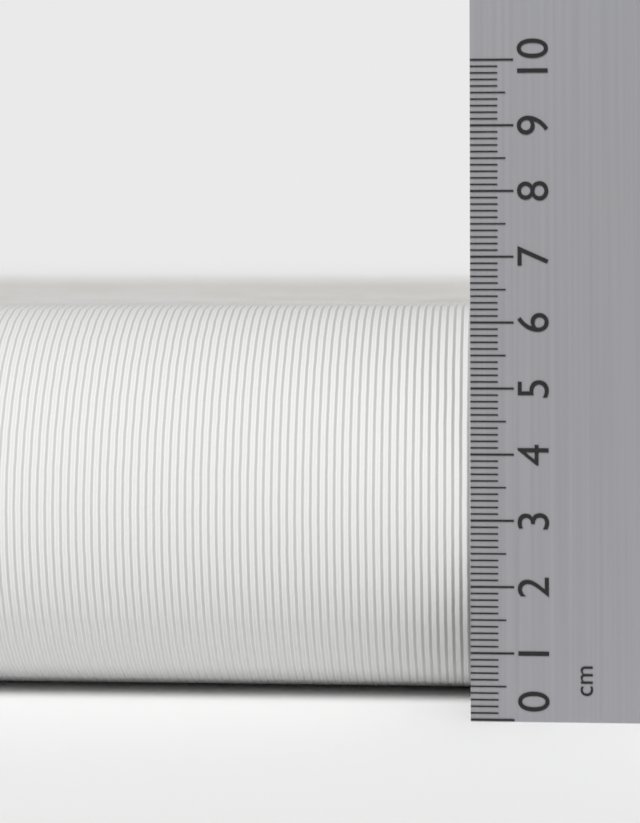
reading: 6.2 cm
